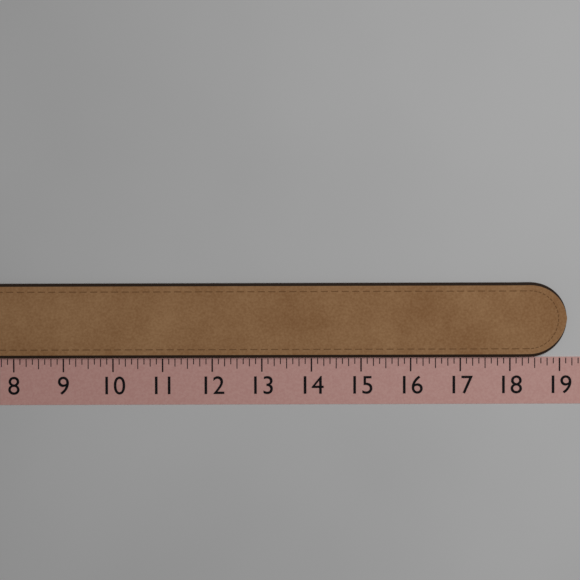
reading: 19.125 (no unit)
